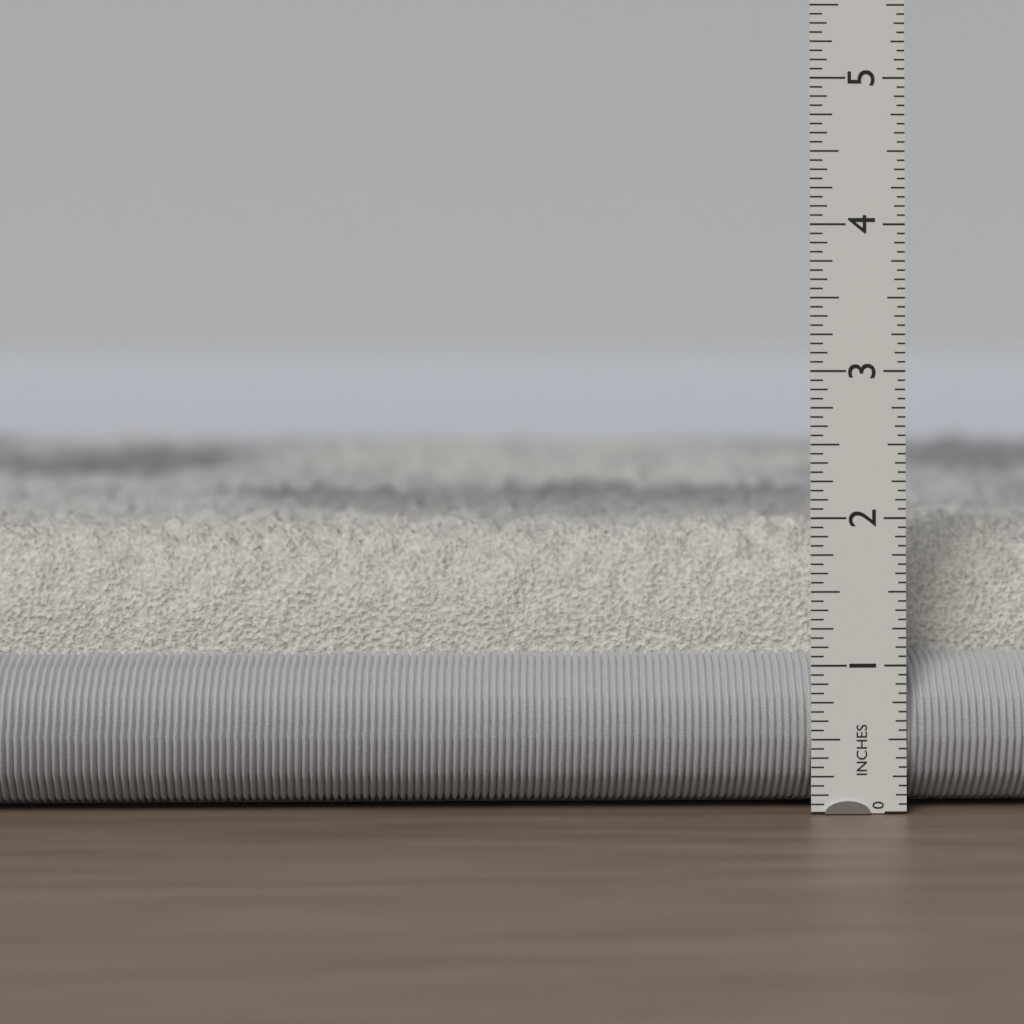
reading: 1.9375 in
